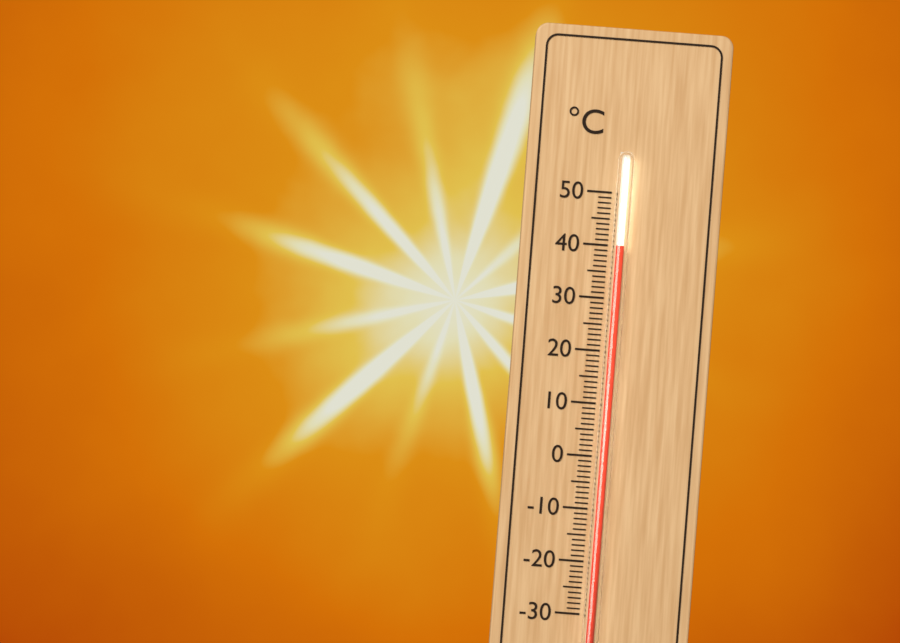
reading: 40 °C
